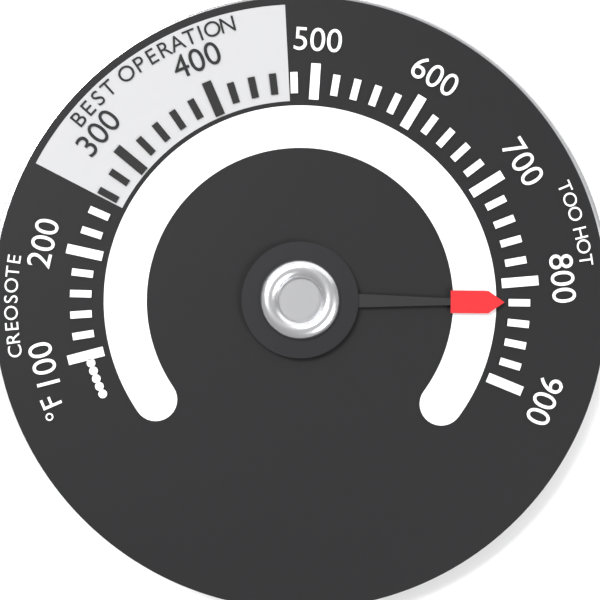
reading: 820 °F
